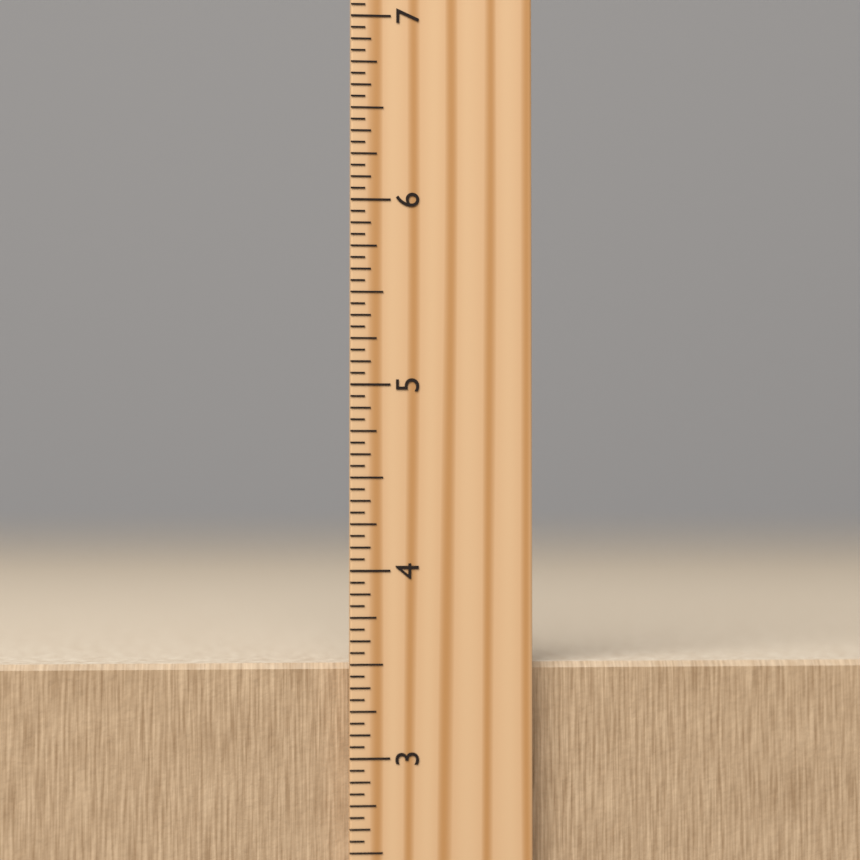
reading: 3.5000 inch
